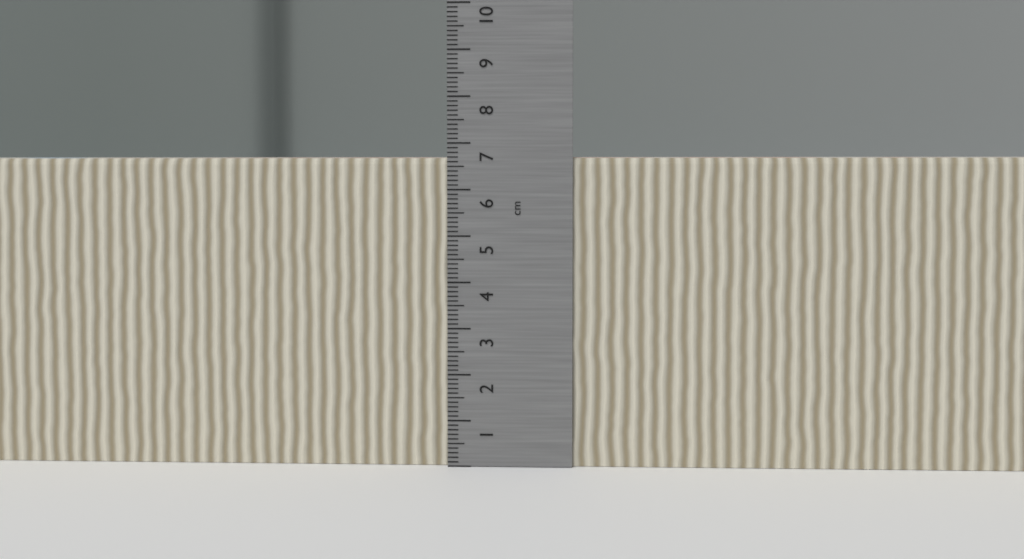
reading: 6.7 cm
